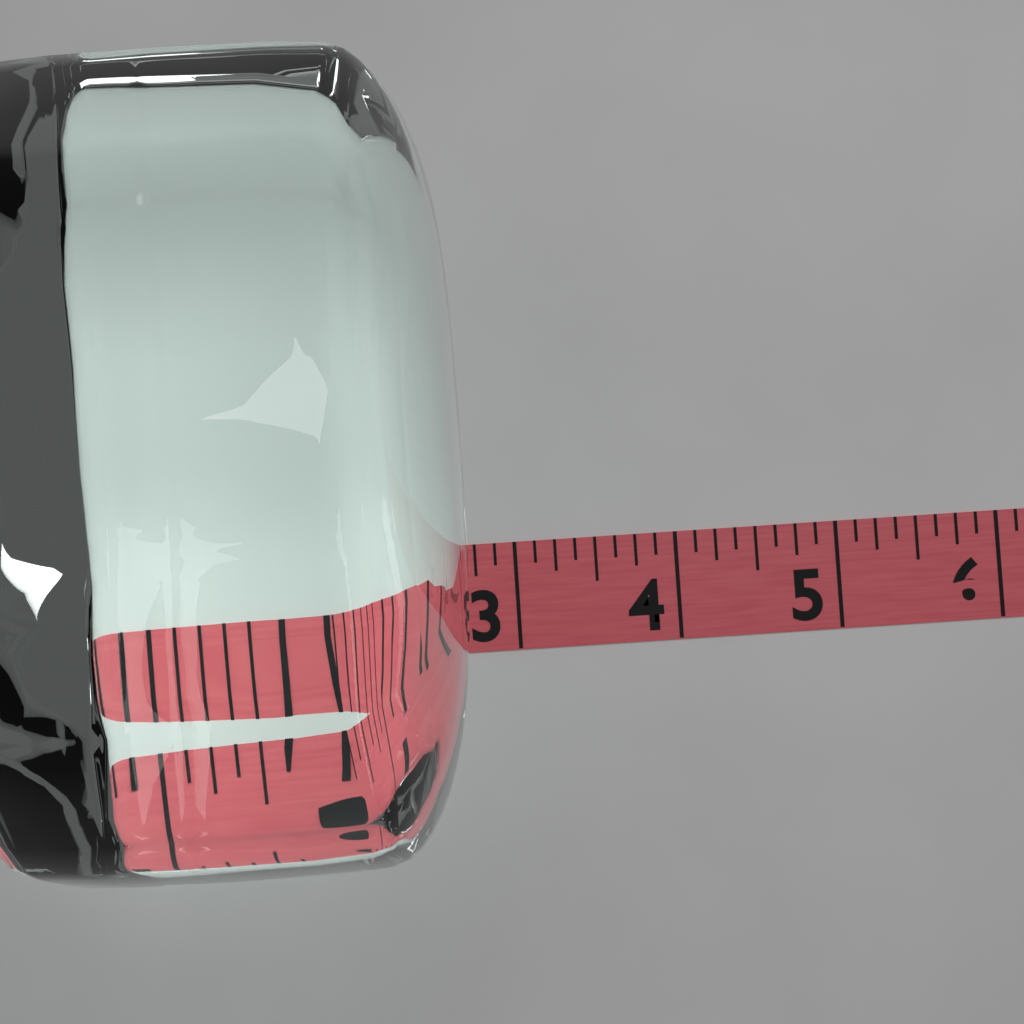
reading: 2.750 (no unit)
